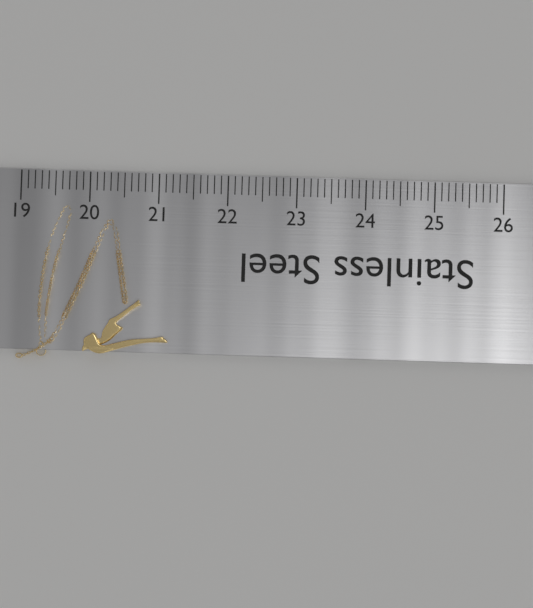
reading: 21.2 (no unit)
